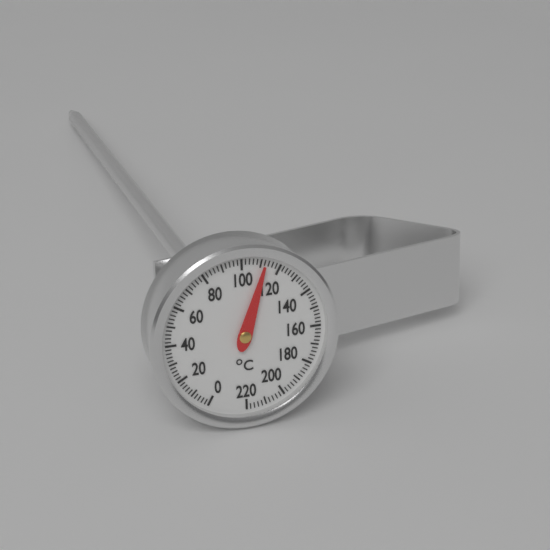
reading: 112 °C
